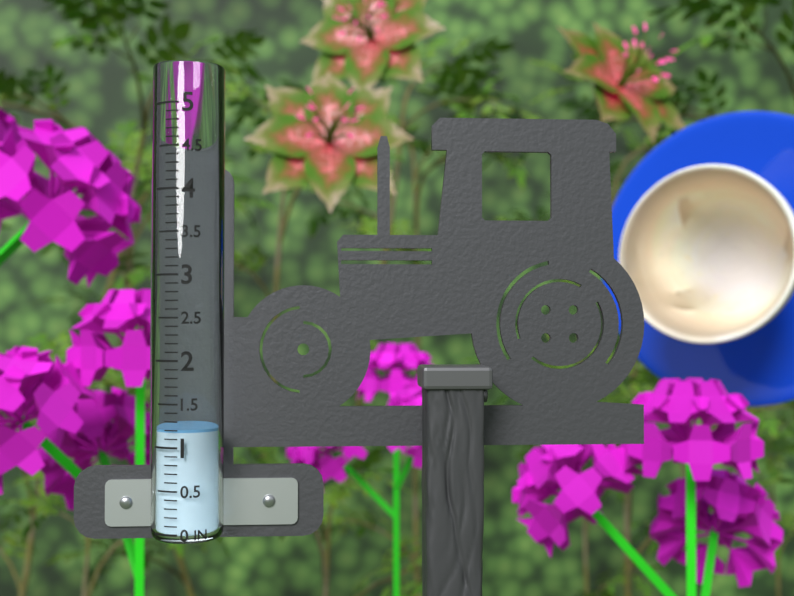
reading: 1.2 in
